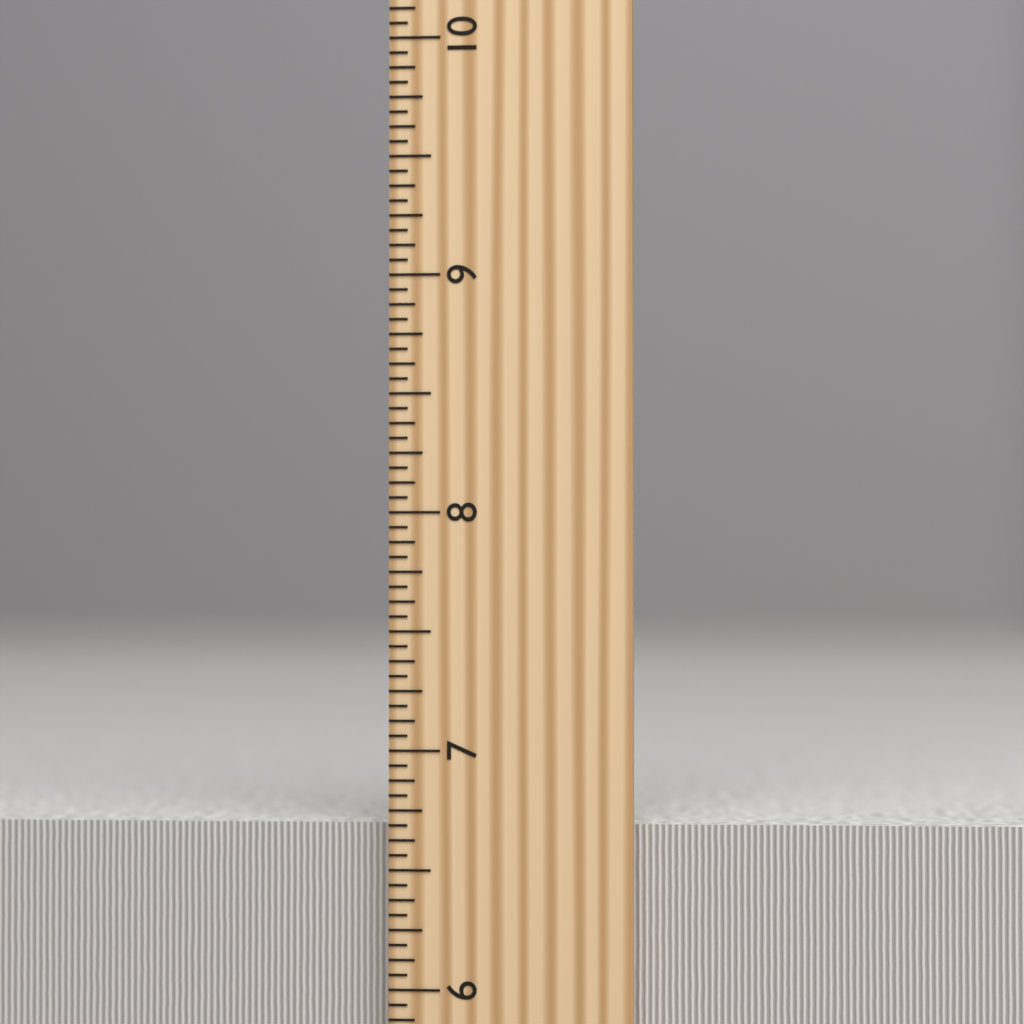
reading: 6.6875 inch
